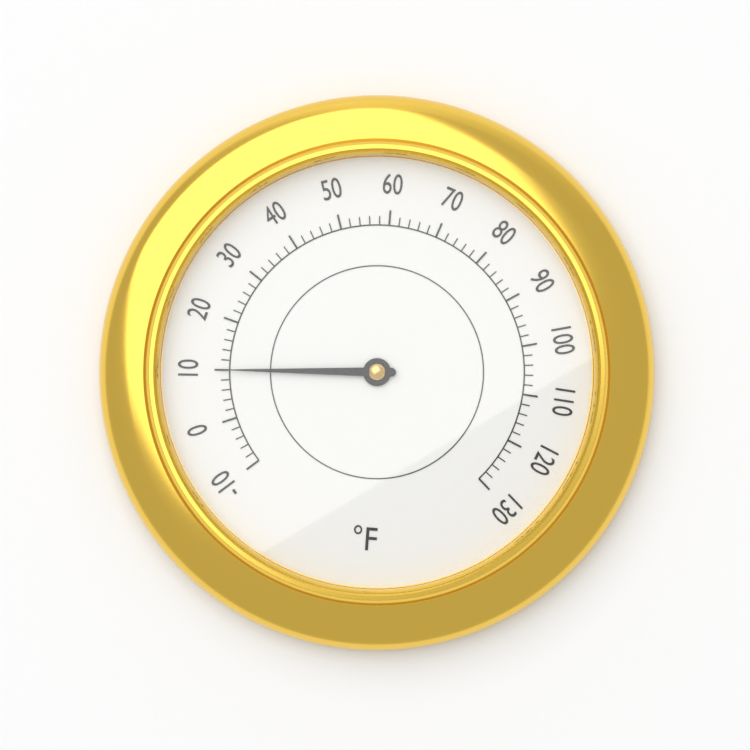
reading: 10 °F
